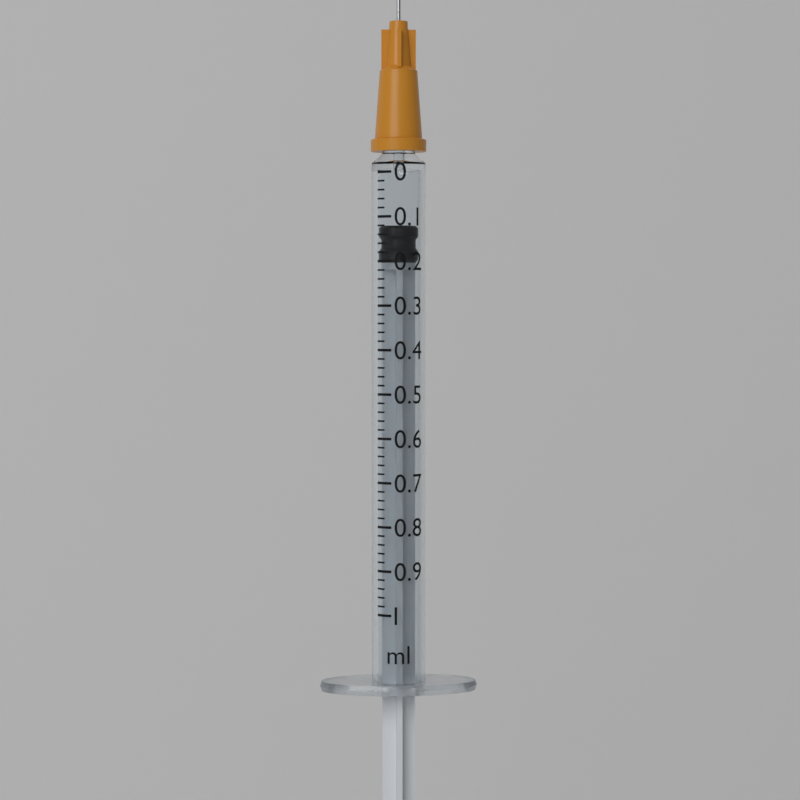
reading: 0.12 ml
